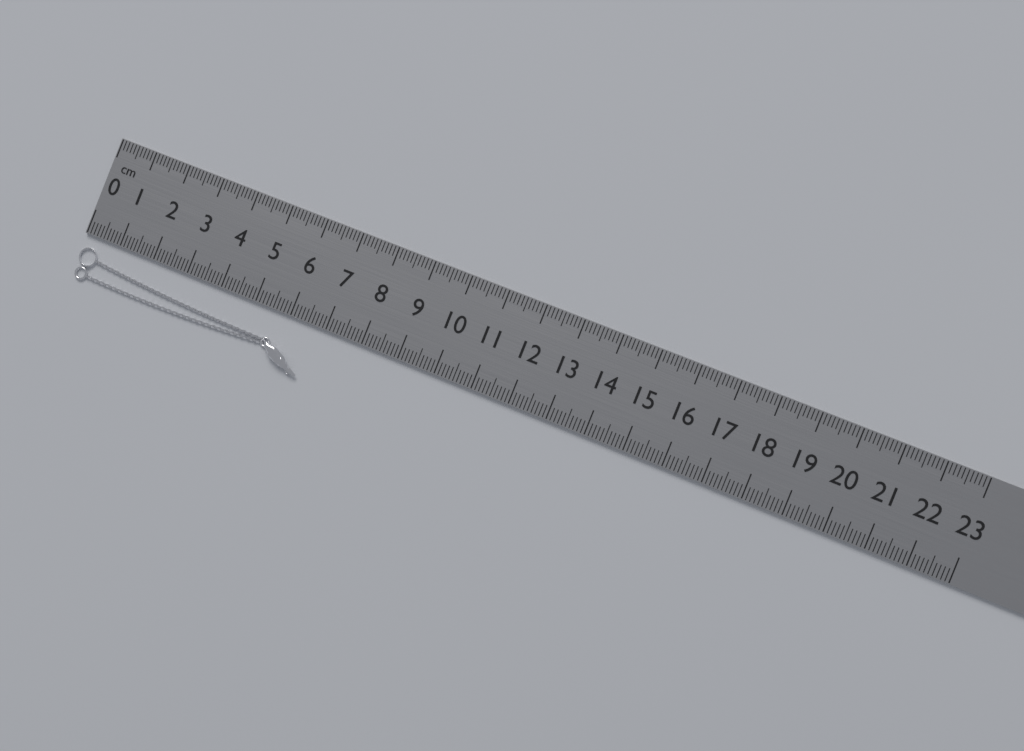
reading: 6.7 cm
